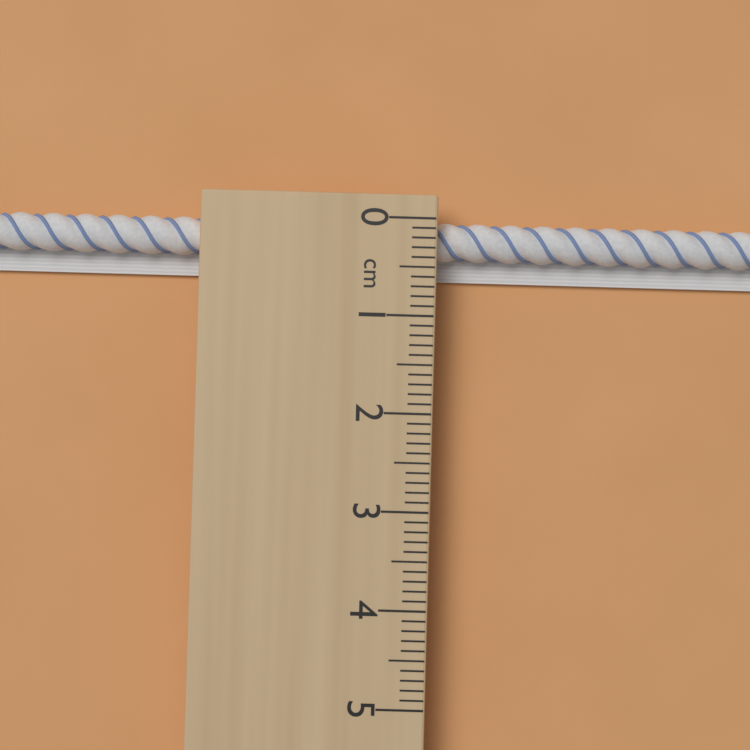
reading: 0.6 cm
